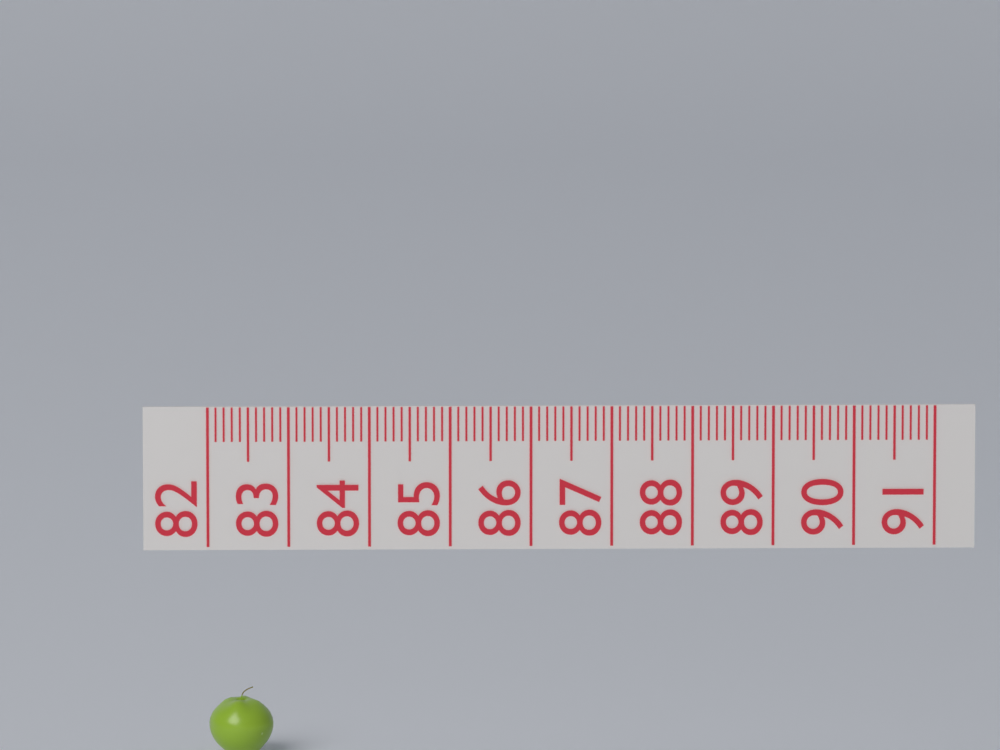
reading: 82.8 (no unit)
